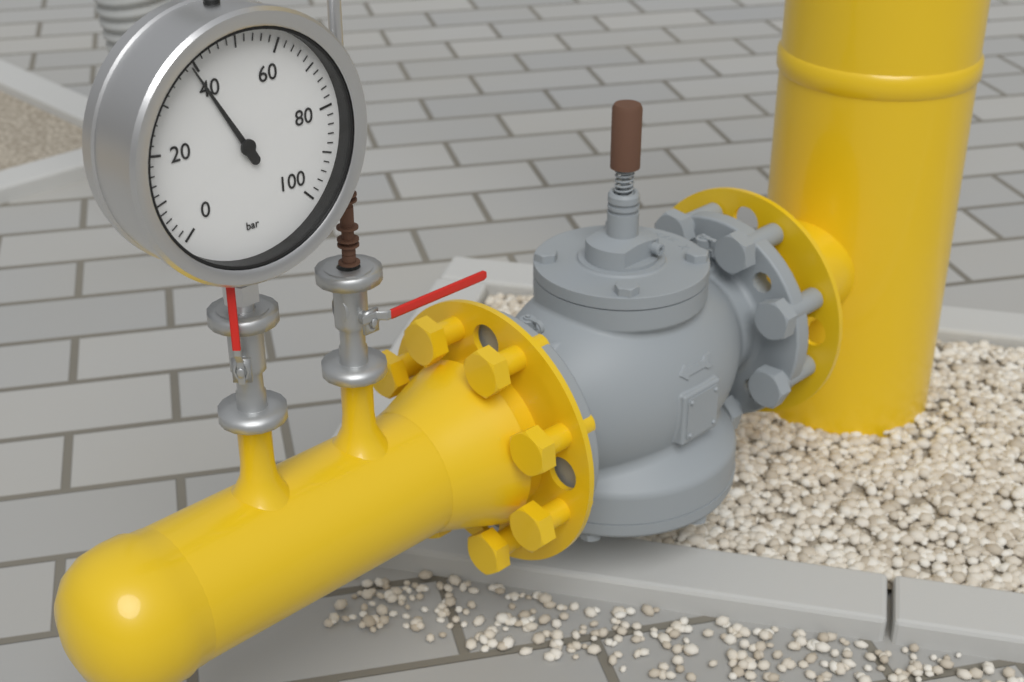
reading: 39 bar
